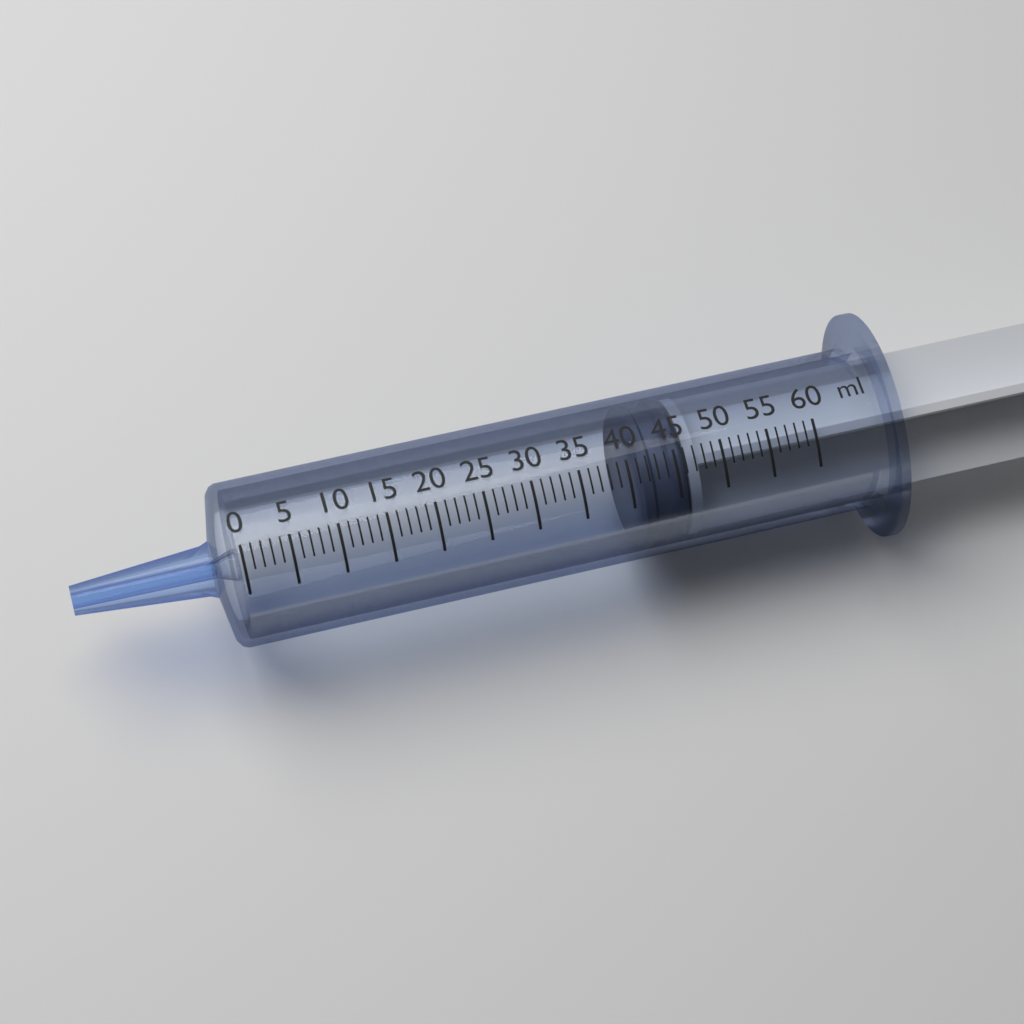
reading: 41 ml
